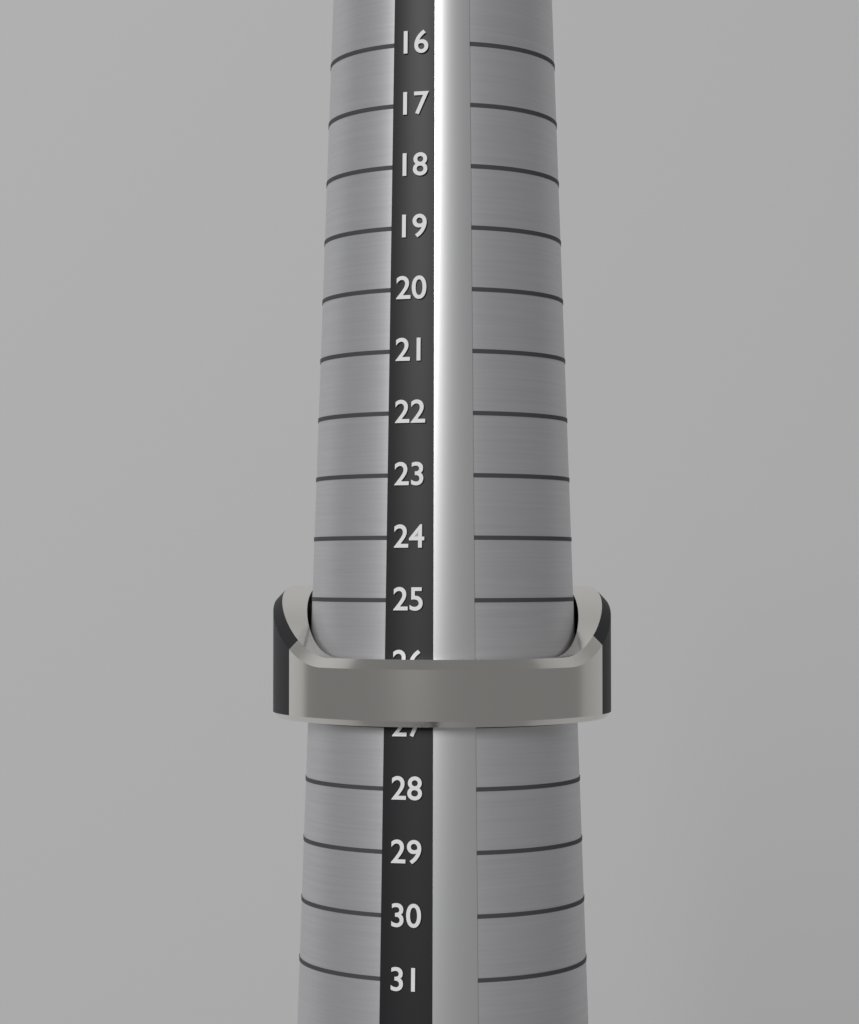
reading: 27 (no unit)
